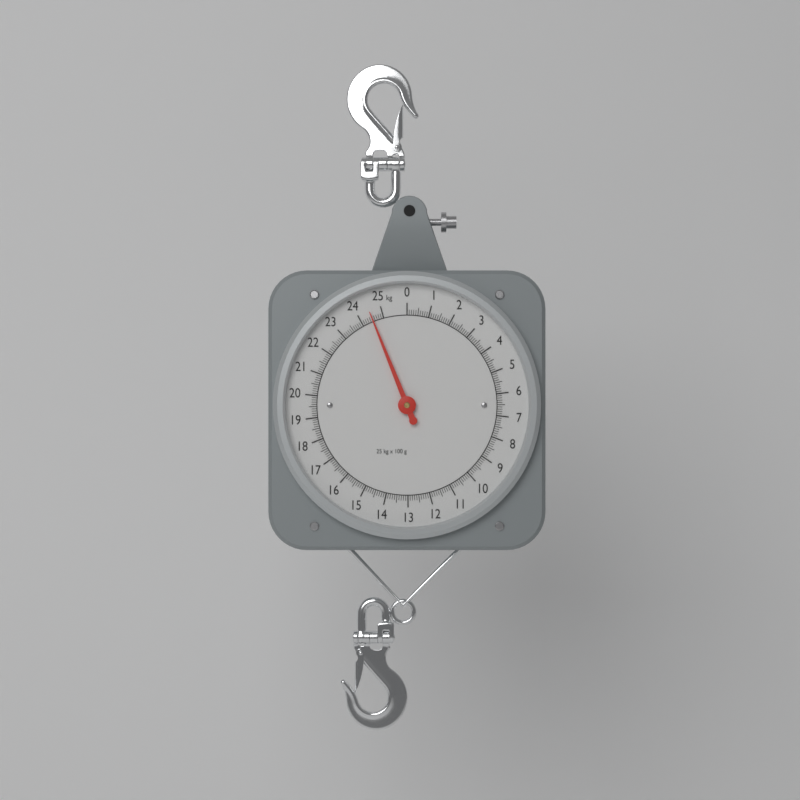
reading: 24.5 kg
